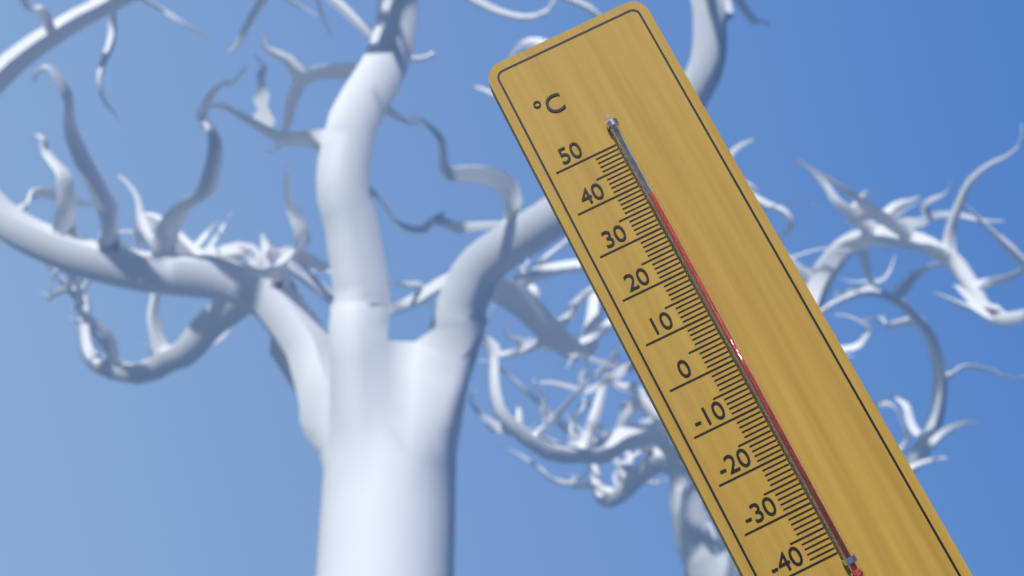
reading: 37 °C
